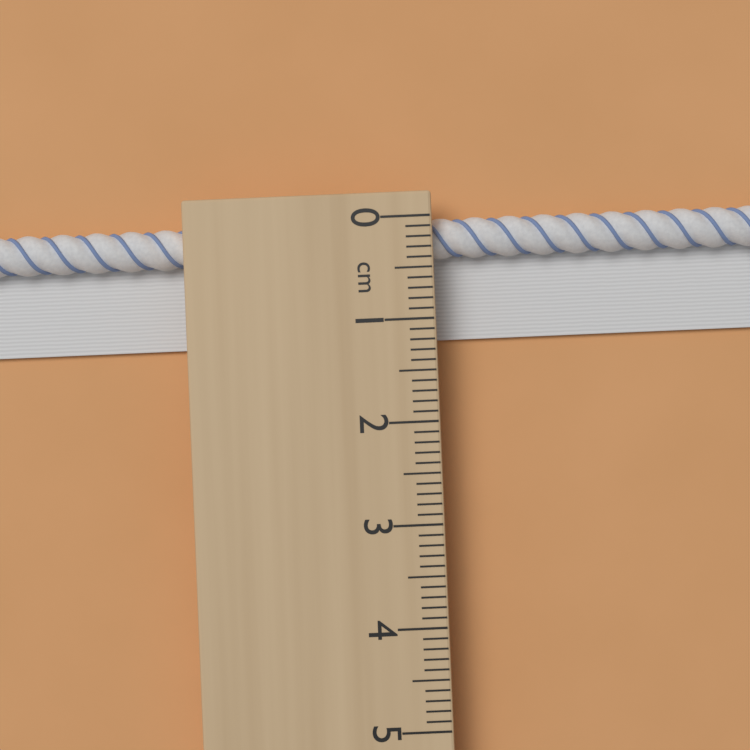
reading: 1.2 cm
